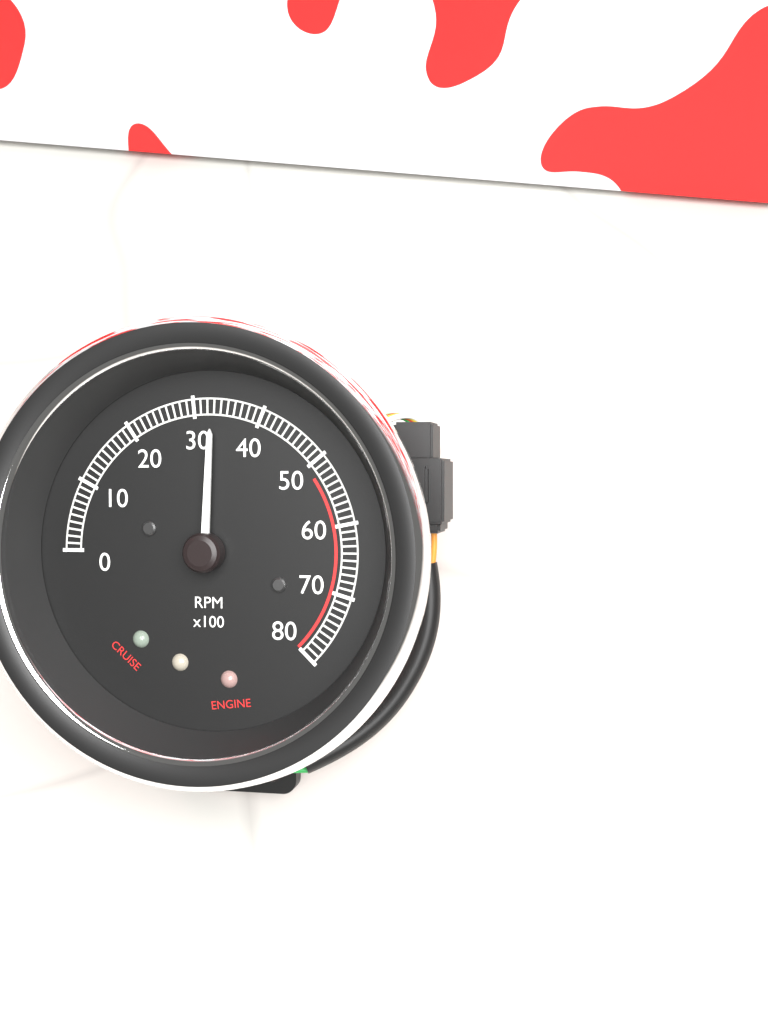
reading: 3300 RPM
